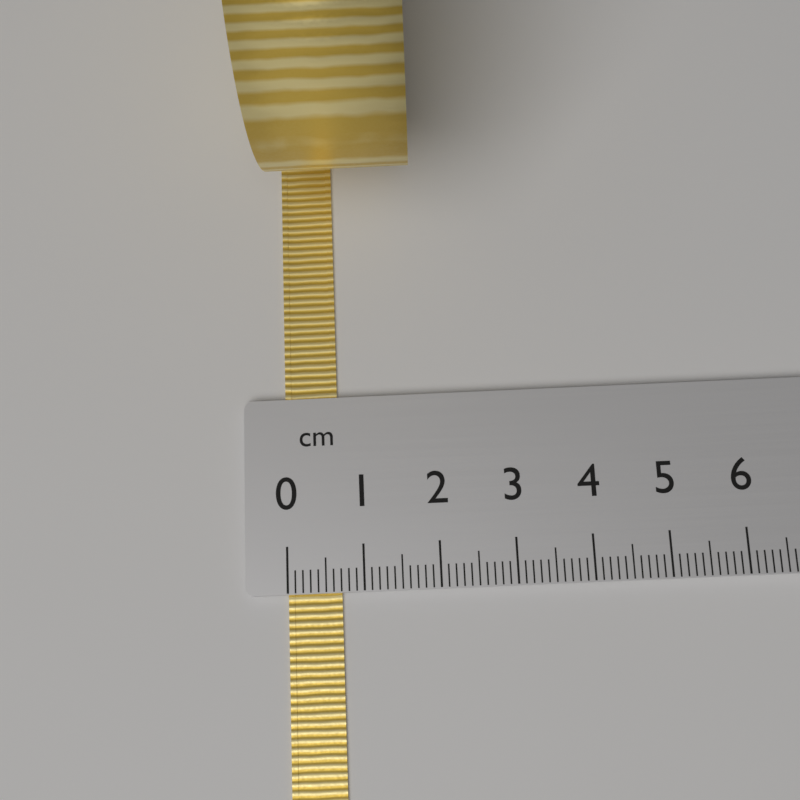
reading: 0.7 cm
